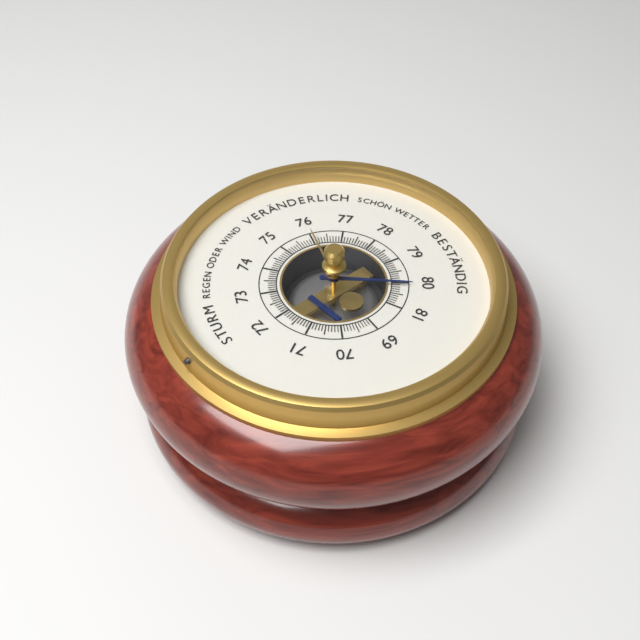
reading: 80.1 (no unit)
